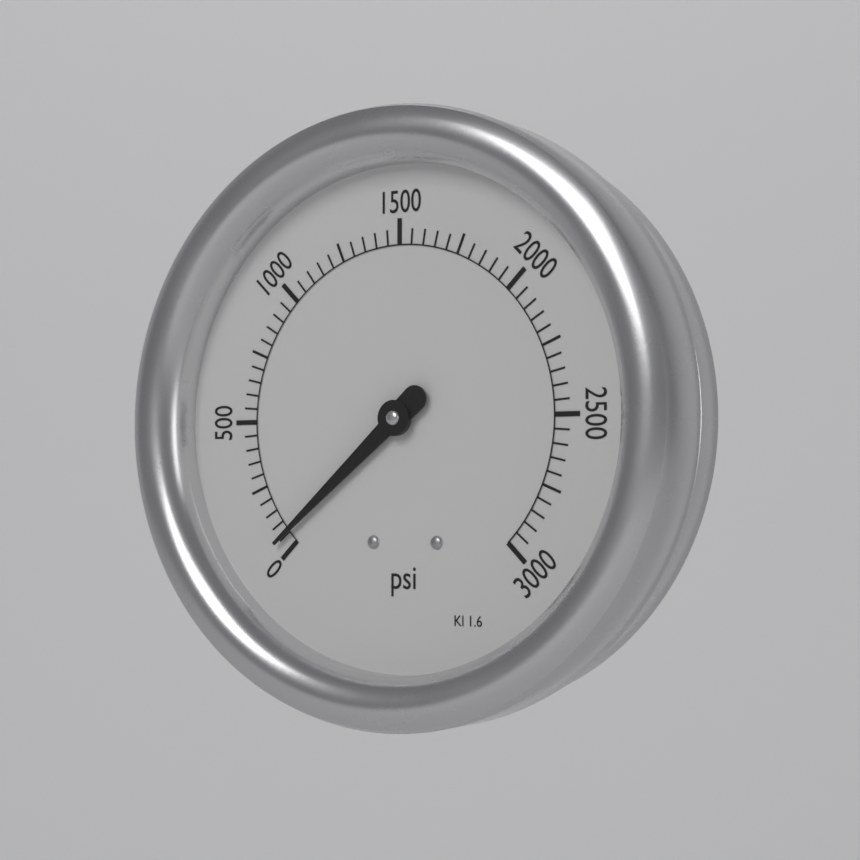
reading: 50 psi
